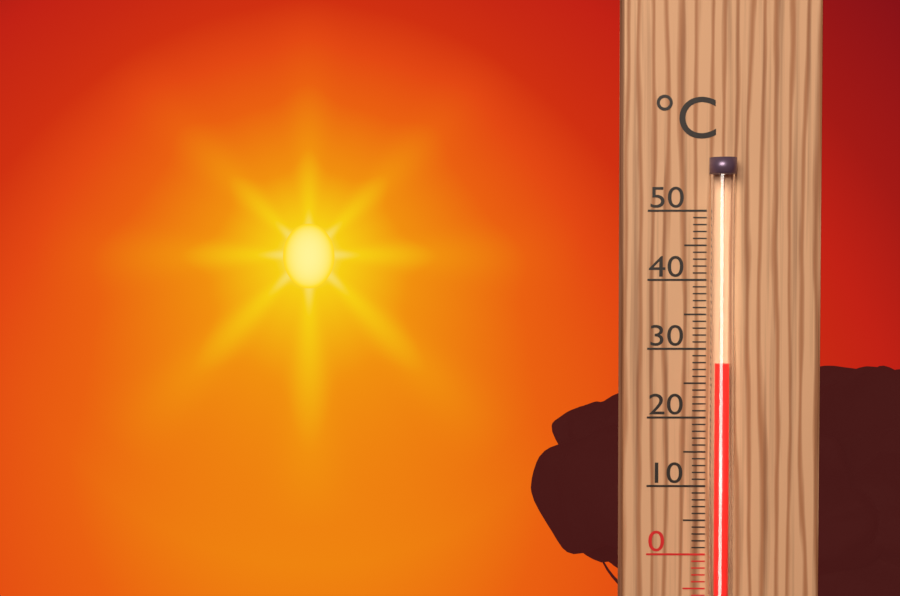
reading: 28 °C
